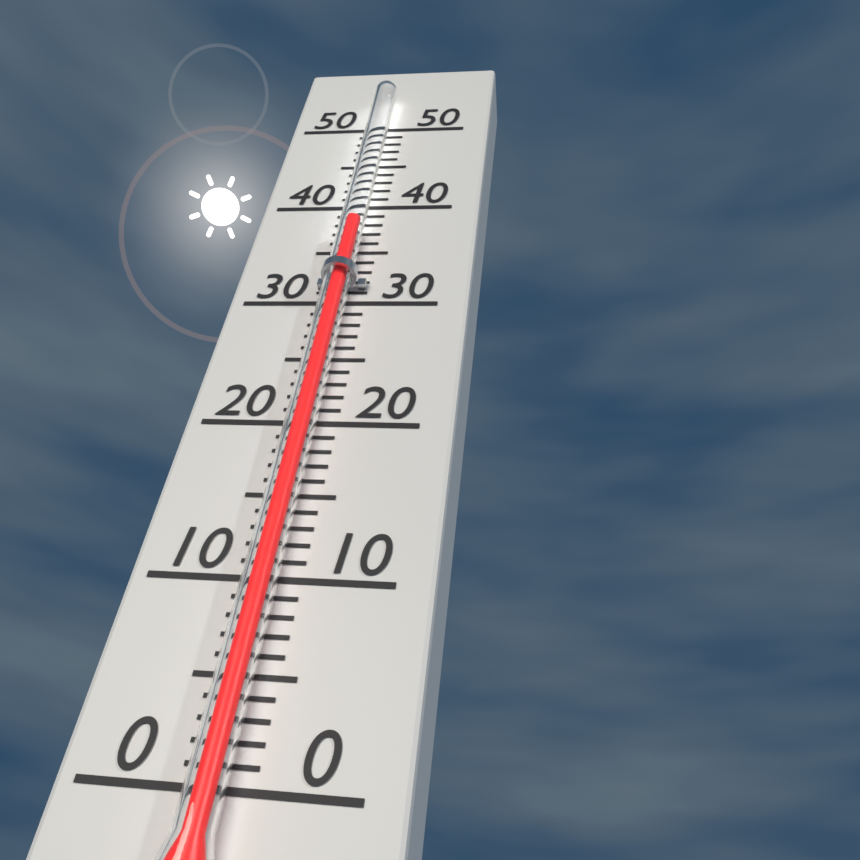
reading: 37 (no unit)
